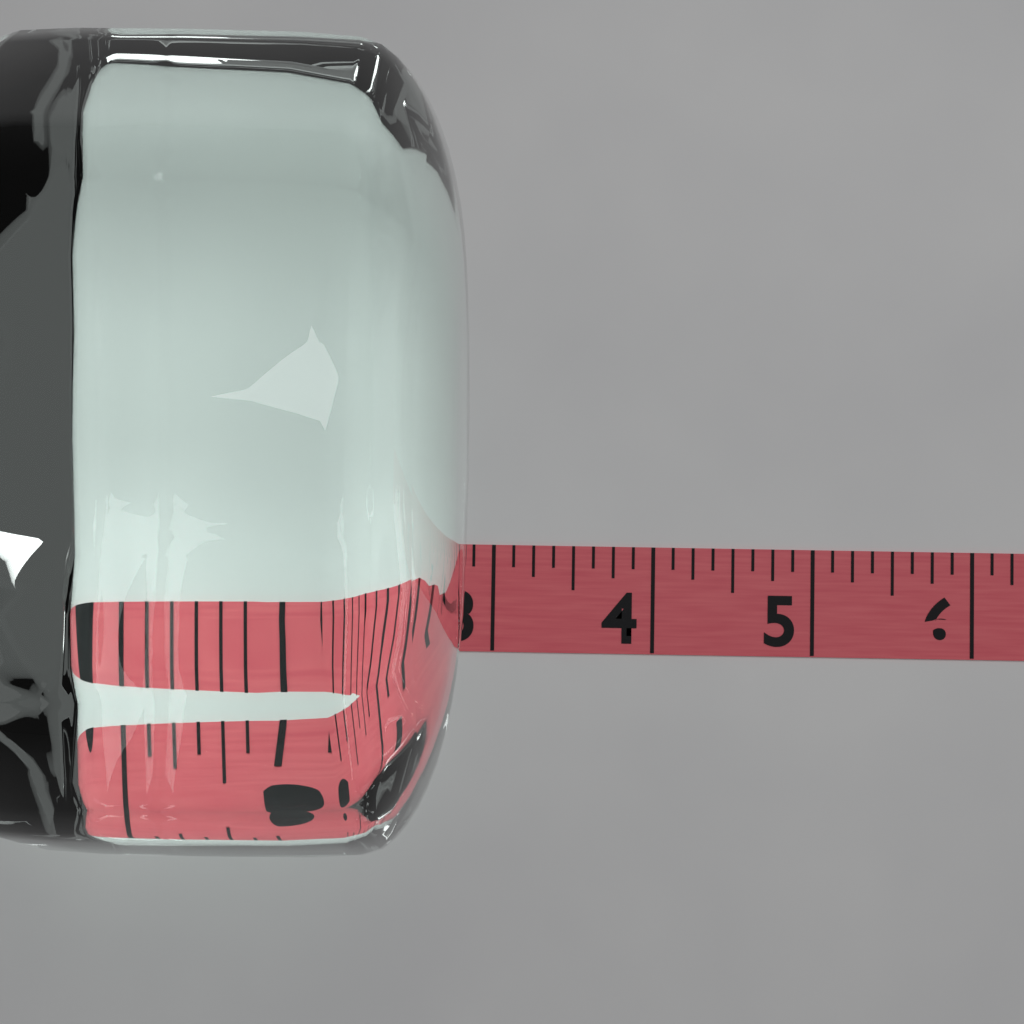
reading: 2.875 (no unit)
